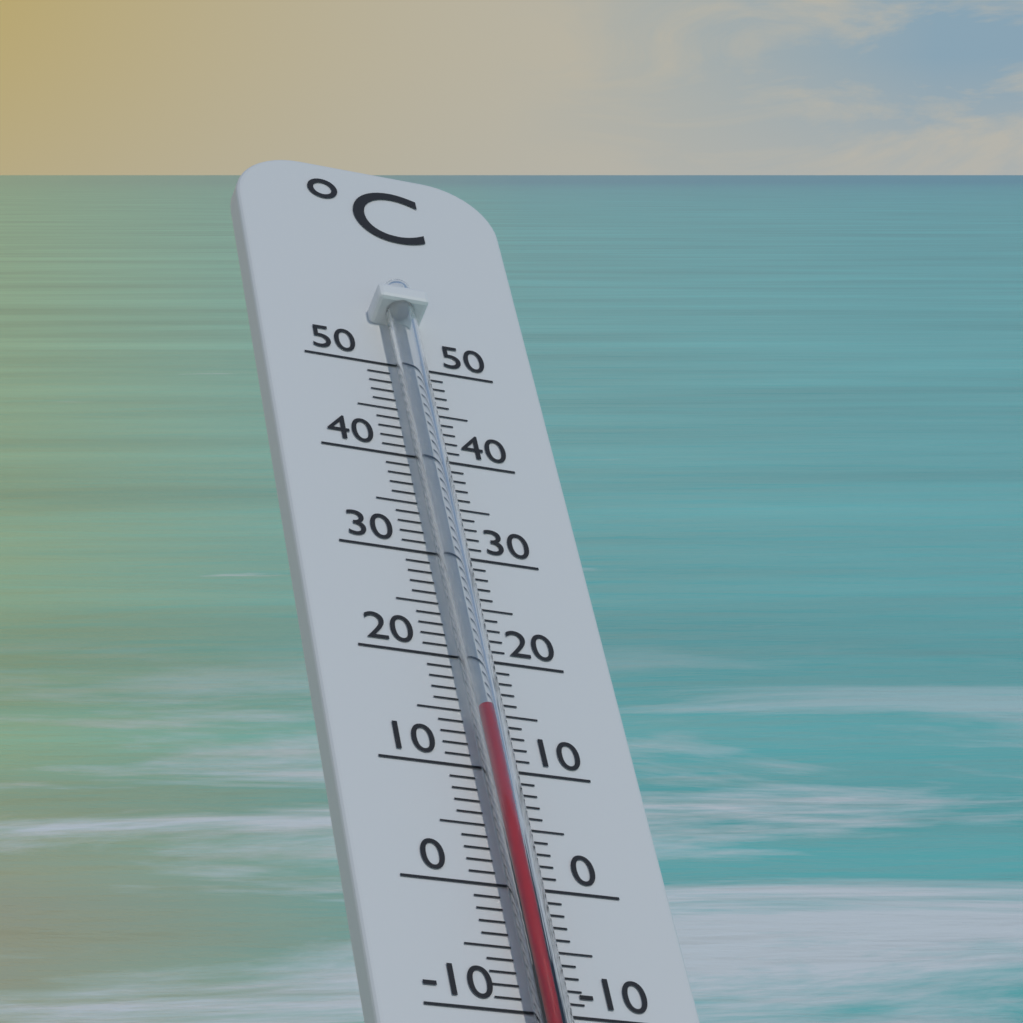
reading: 14 °C
